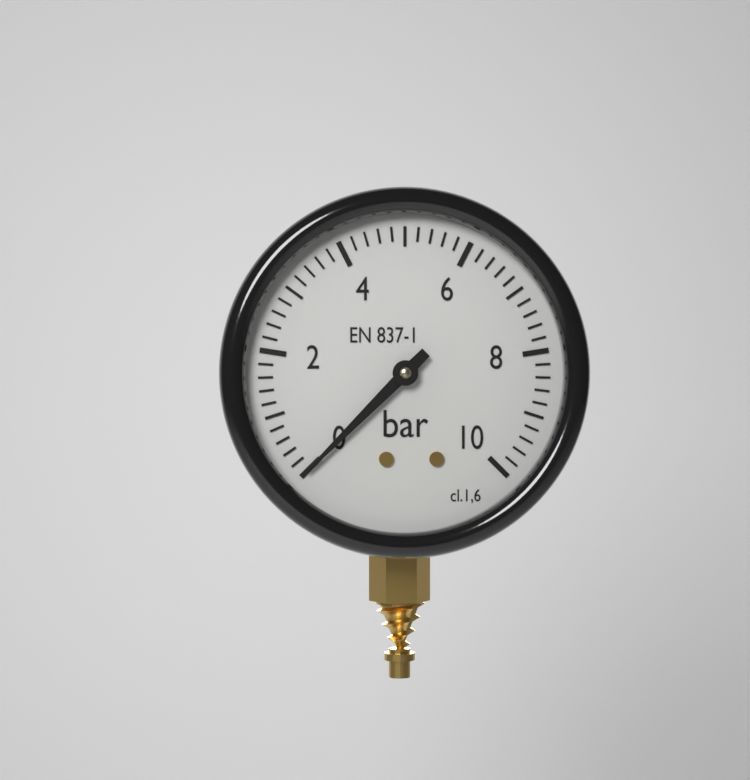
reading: 0.0 bar
